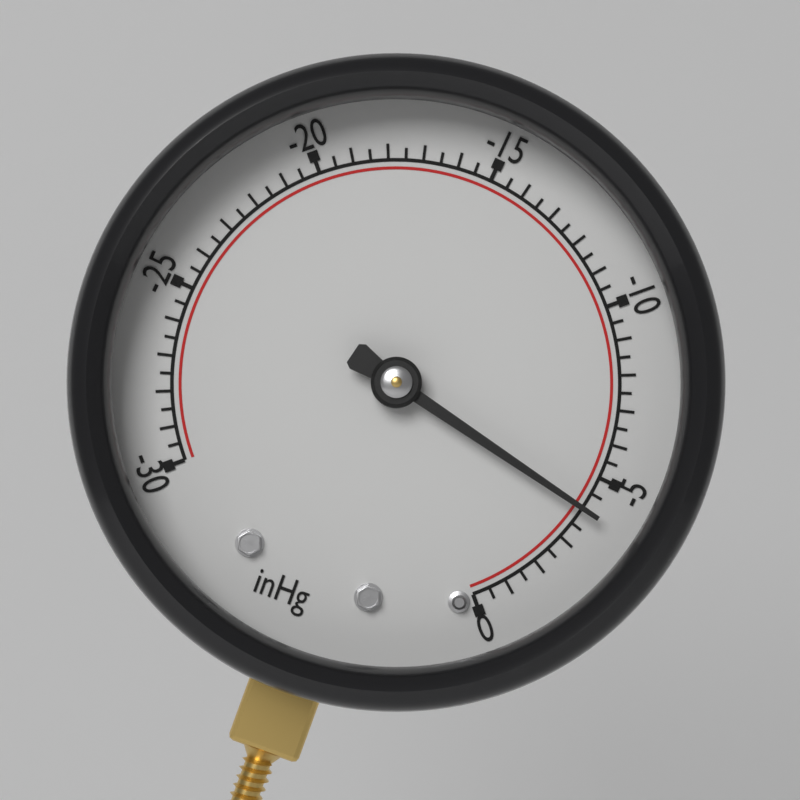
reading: -4.0 inHg
